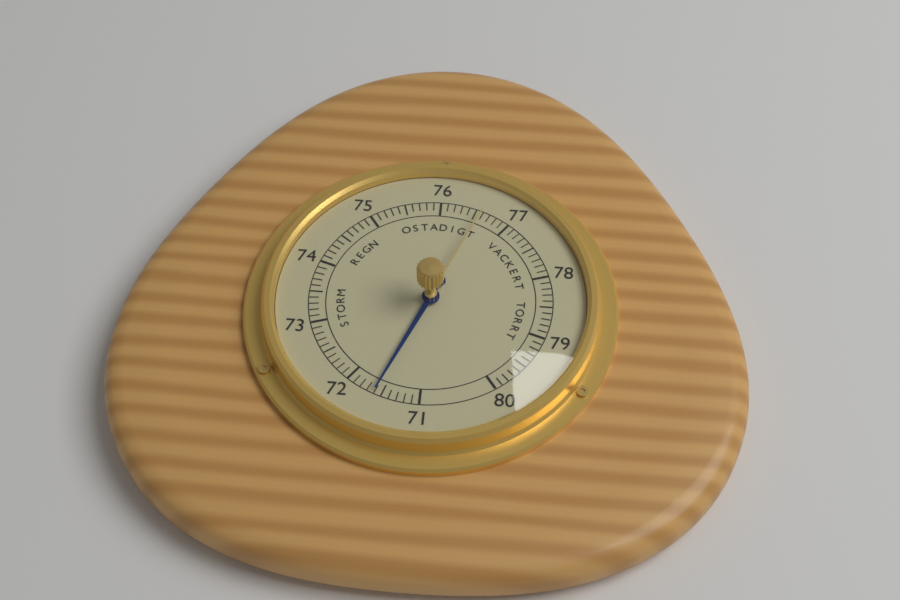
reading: 71.6 (no unit)
